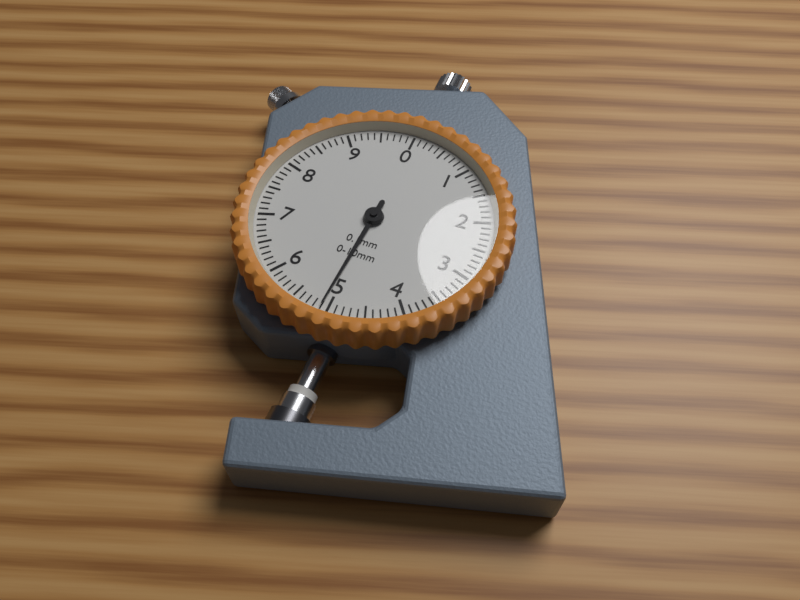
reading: 5.1 mm
